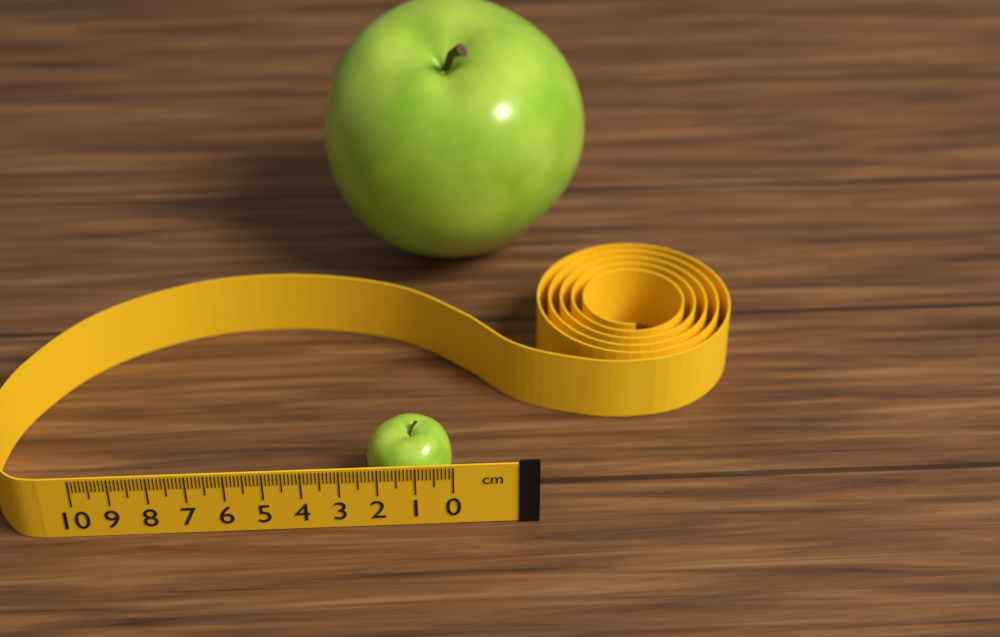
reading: 2.3 cm
